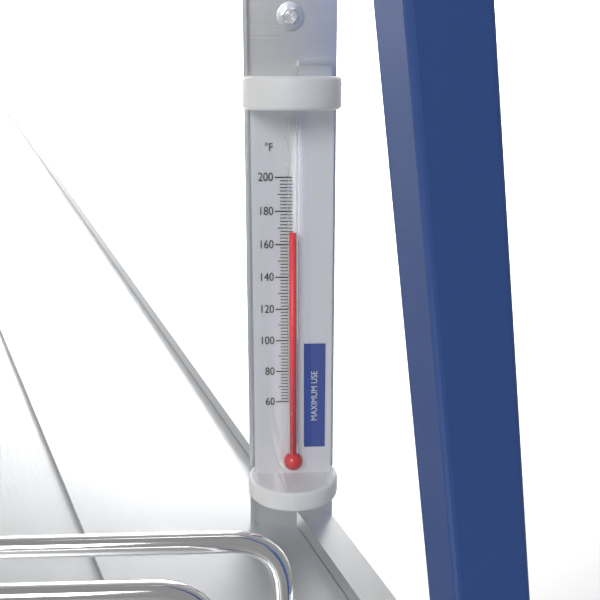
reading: 168 °F
